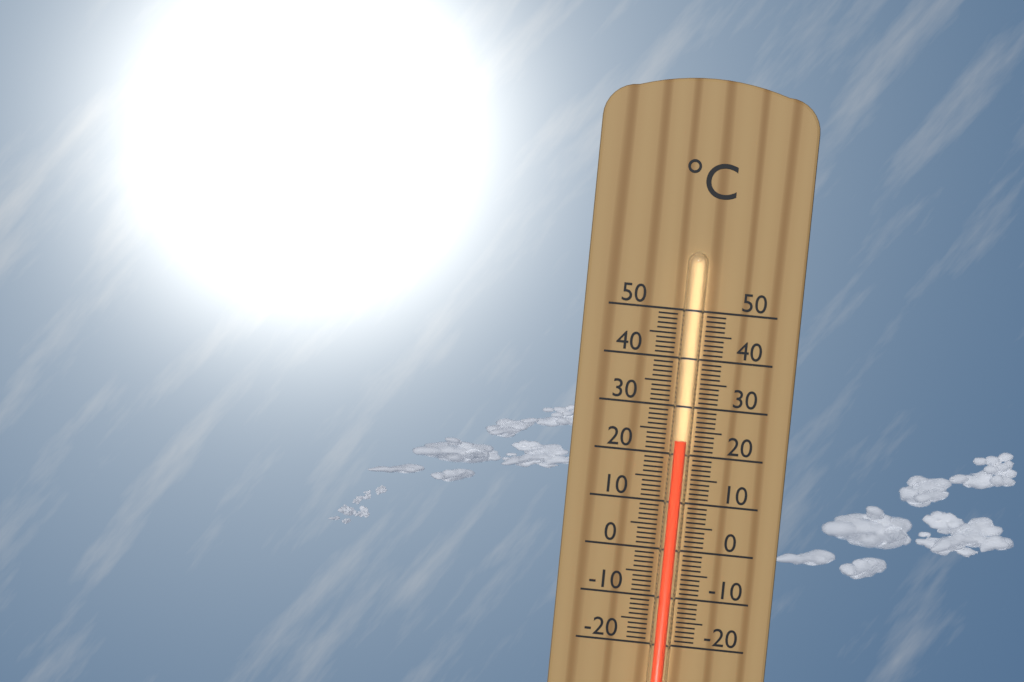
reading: 23 °C
